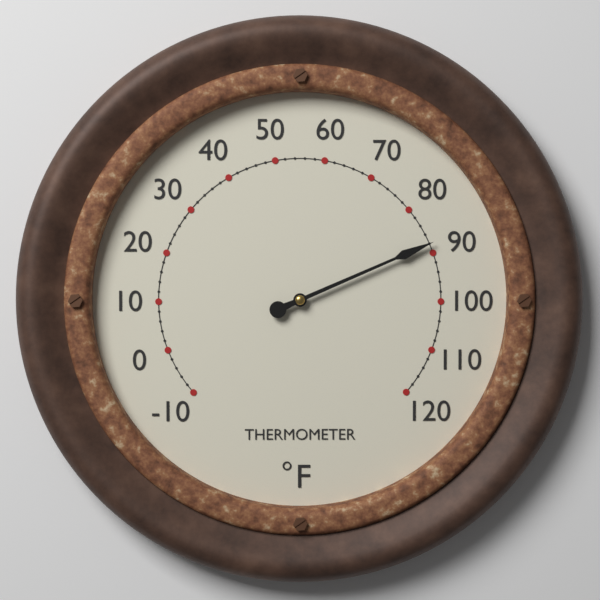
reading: 88 °F
